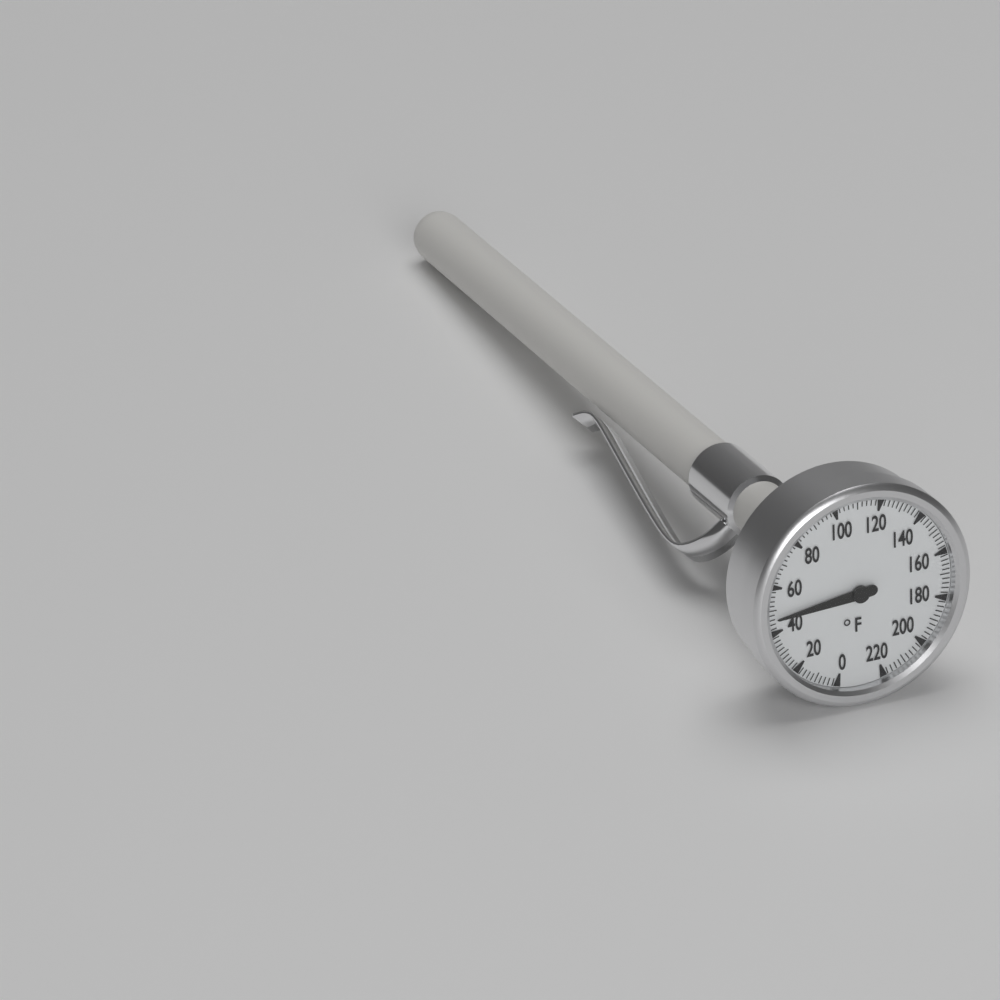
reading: 46 °F
